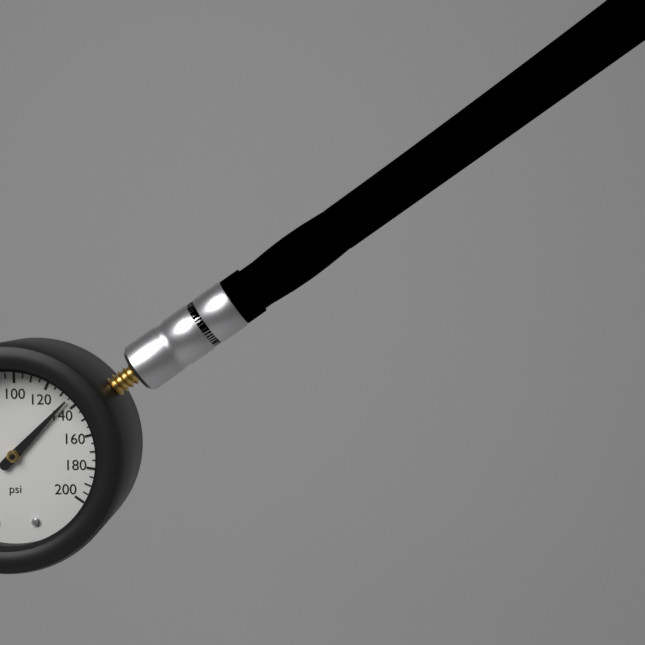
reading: 135 psi
